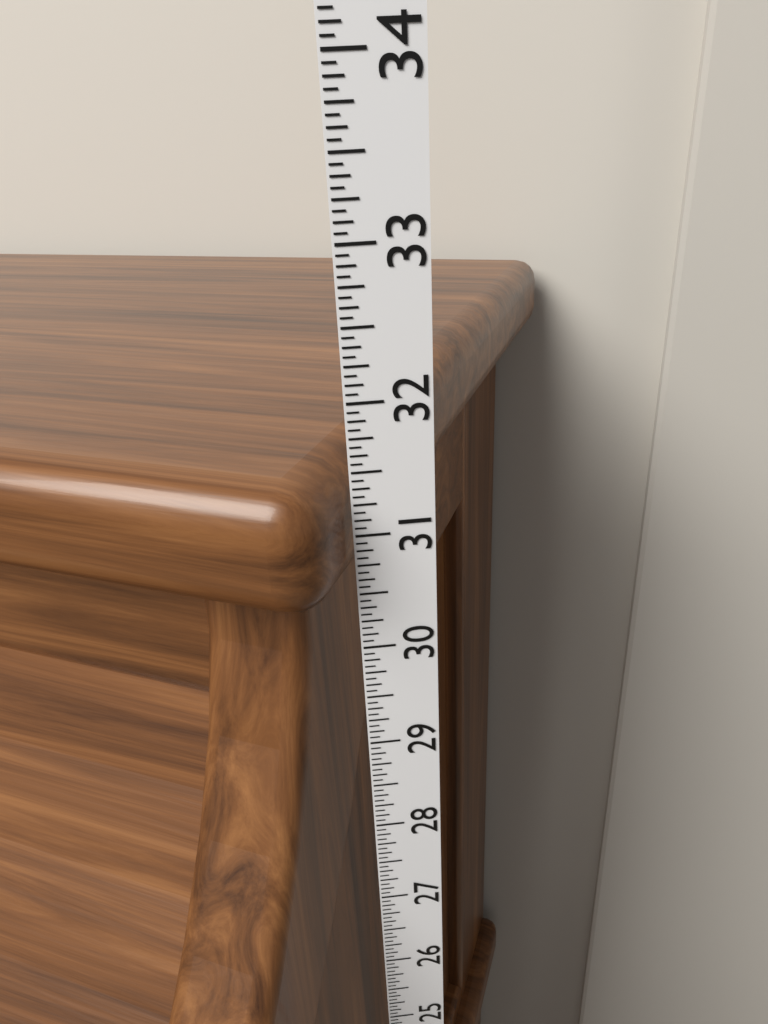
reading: 31.5625 in
